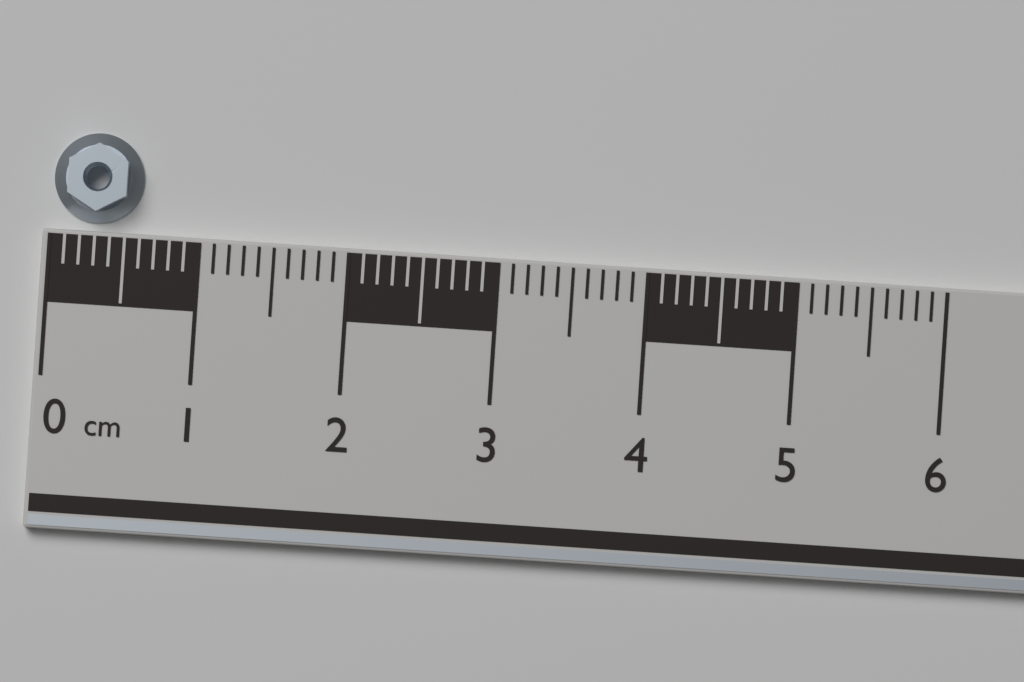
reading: 0.6 cm
